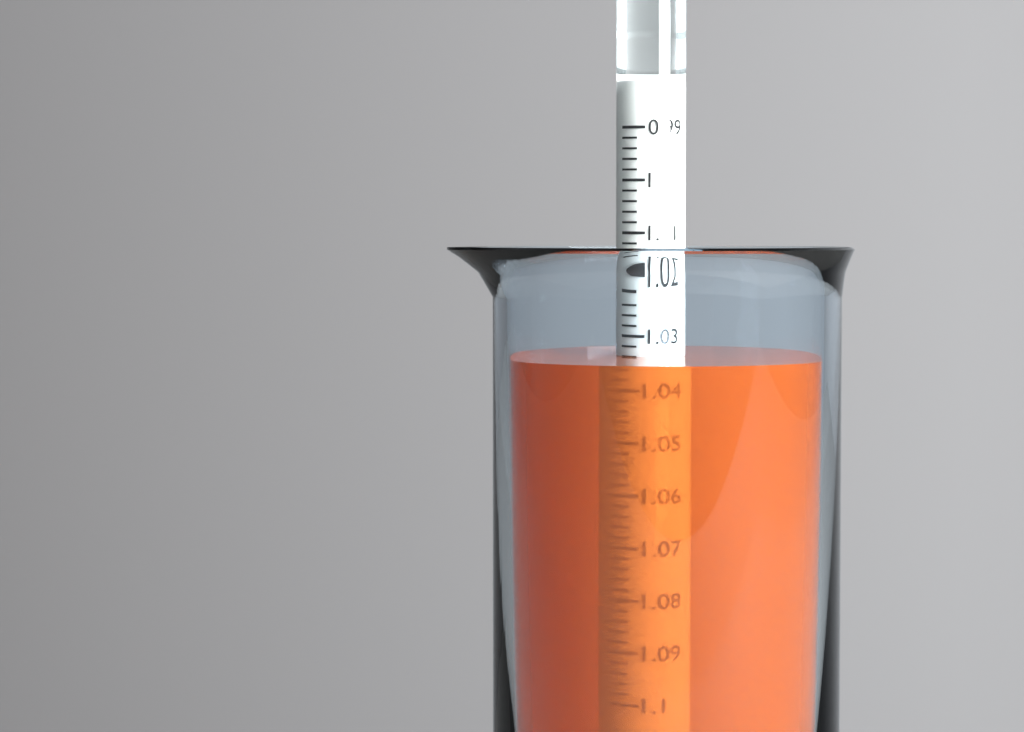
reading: 1.034 (no unit)
